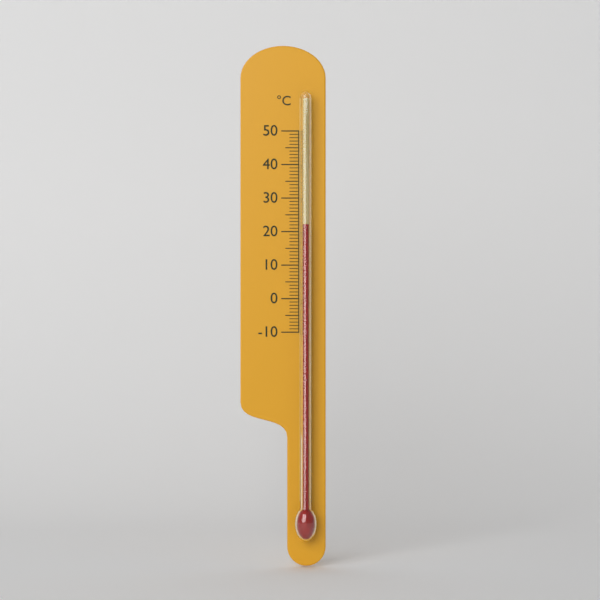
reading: 22 °C
